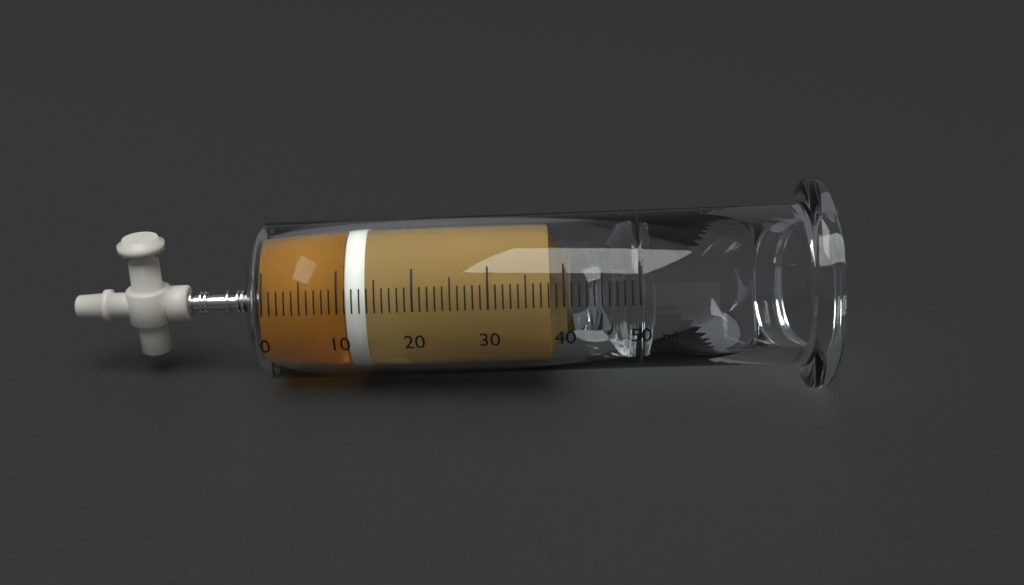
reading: 11 ml
